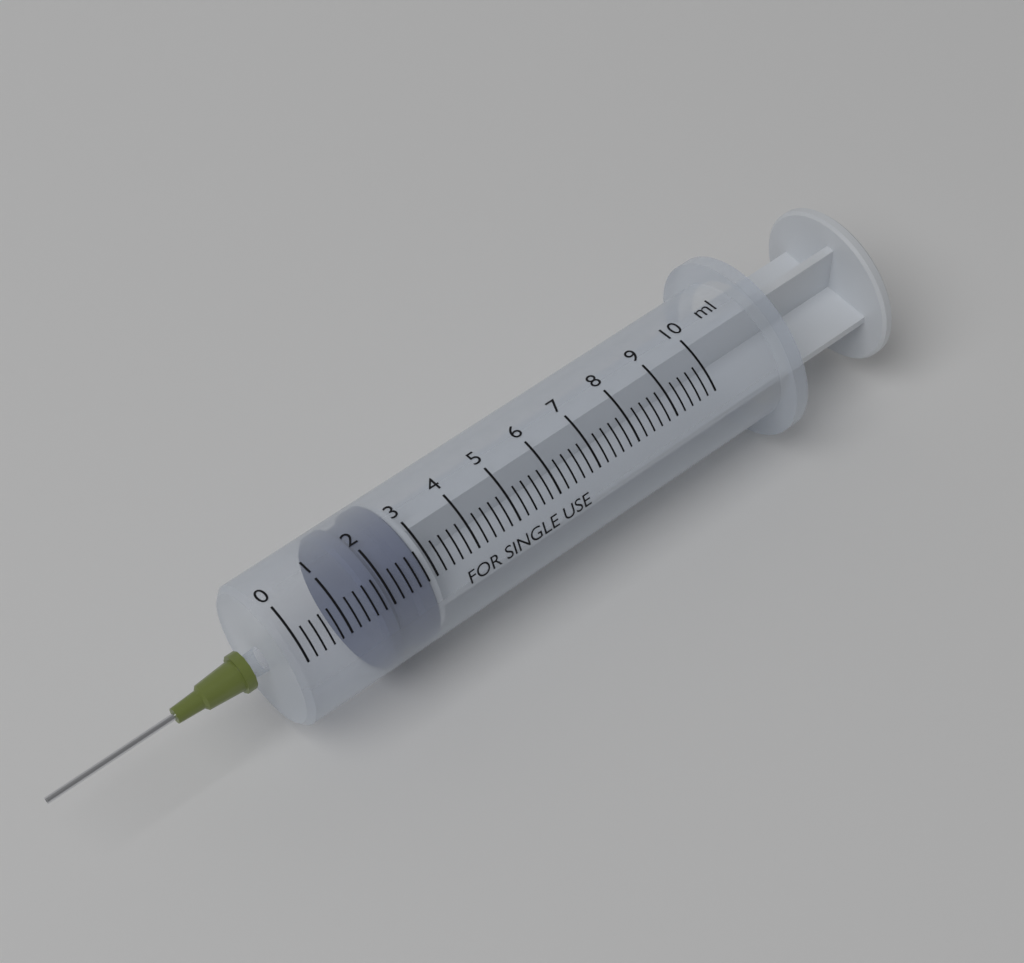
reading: 1.6 ml
